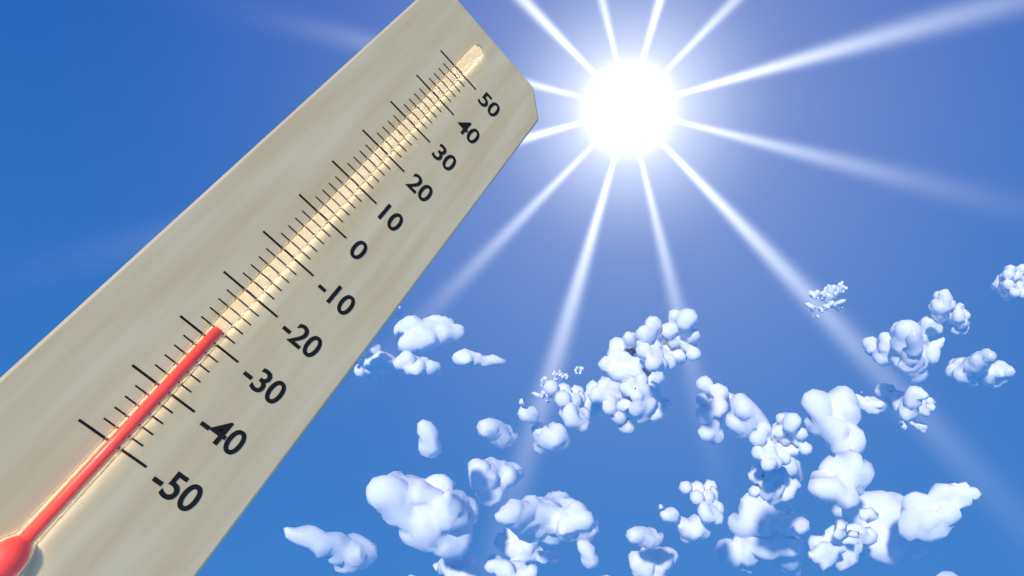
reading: -28 (no unit)
